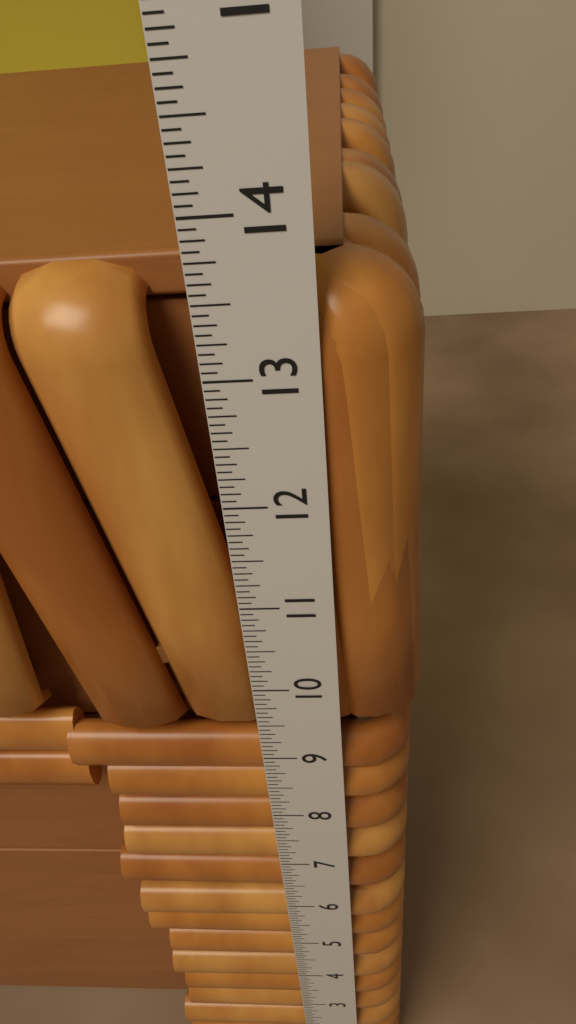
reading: 13.6250 in
